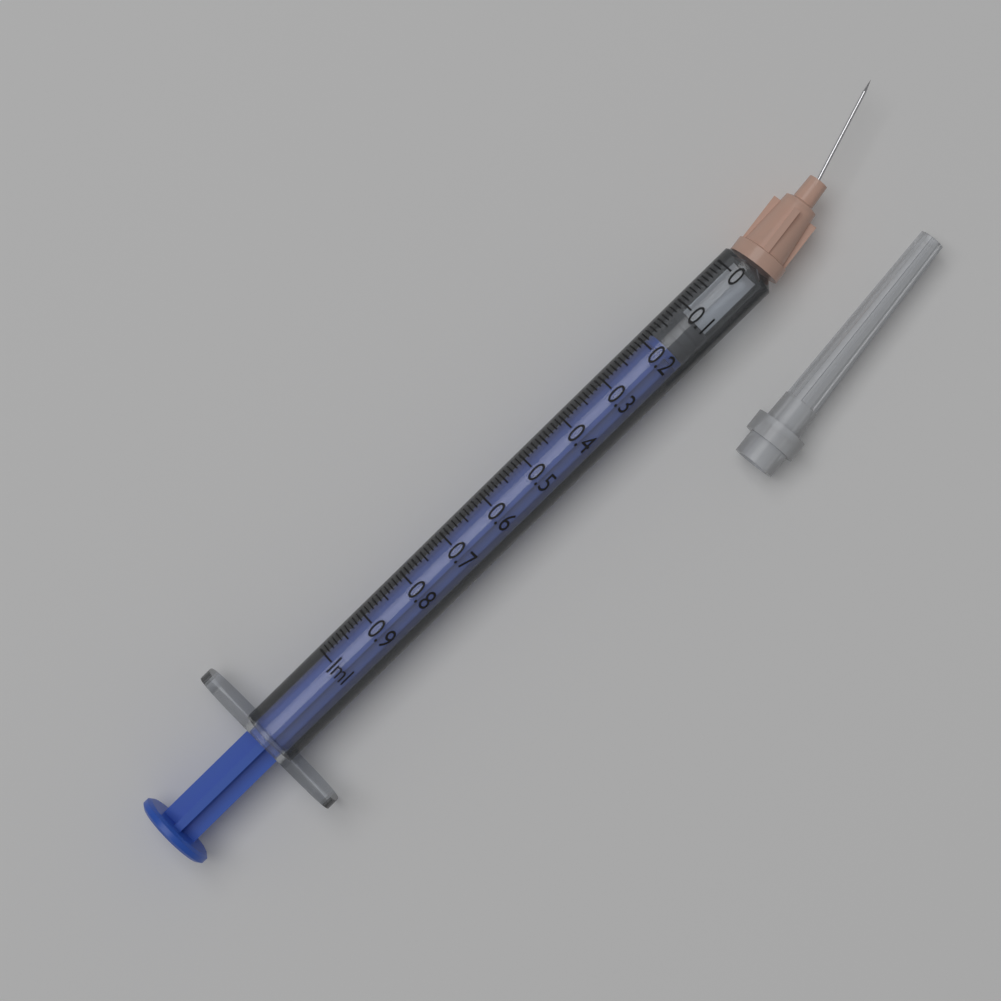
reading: 0.11 ml
